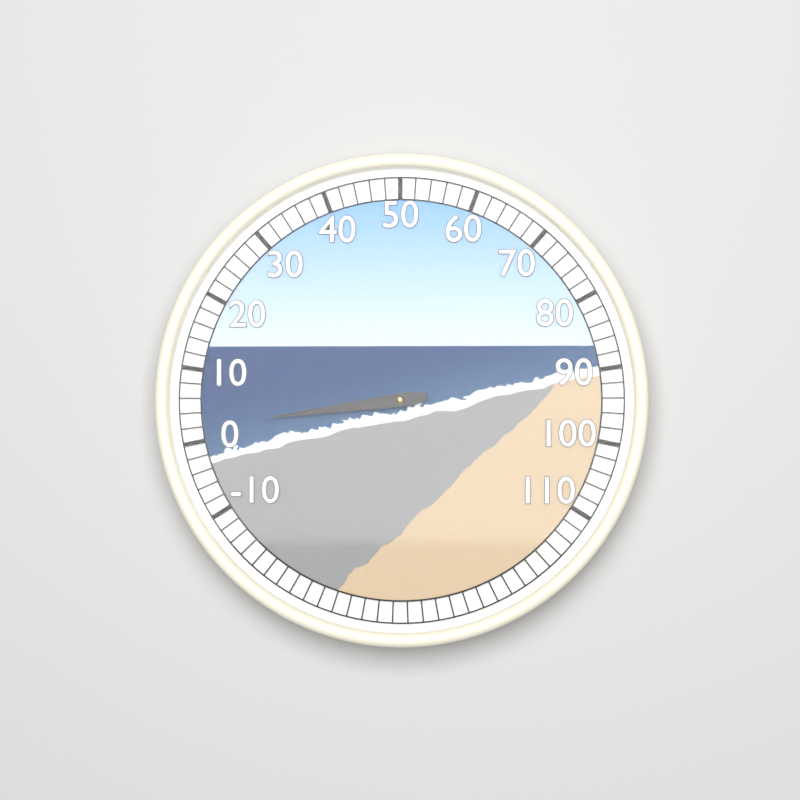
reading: 2 (no unit)
